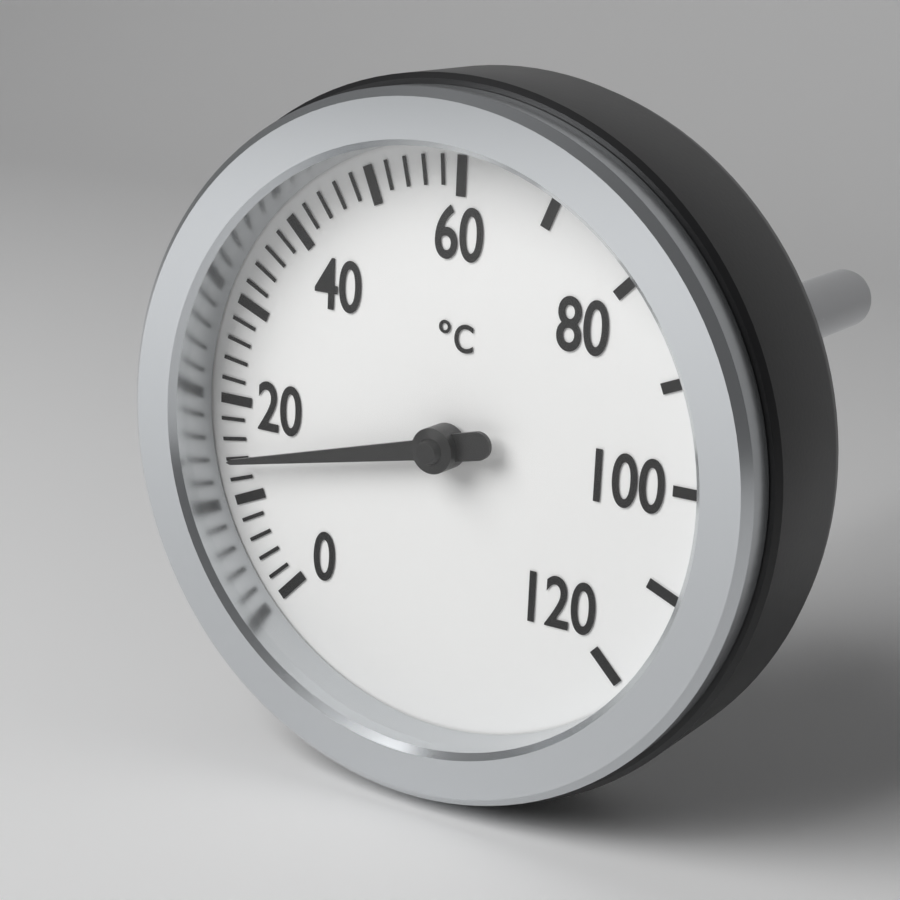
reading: 14 °C
